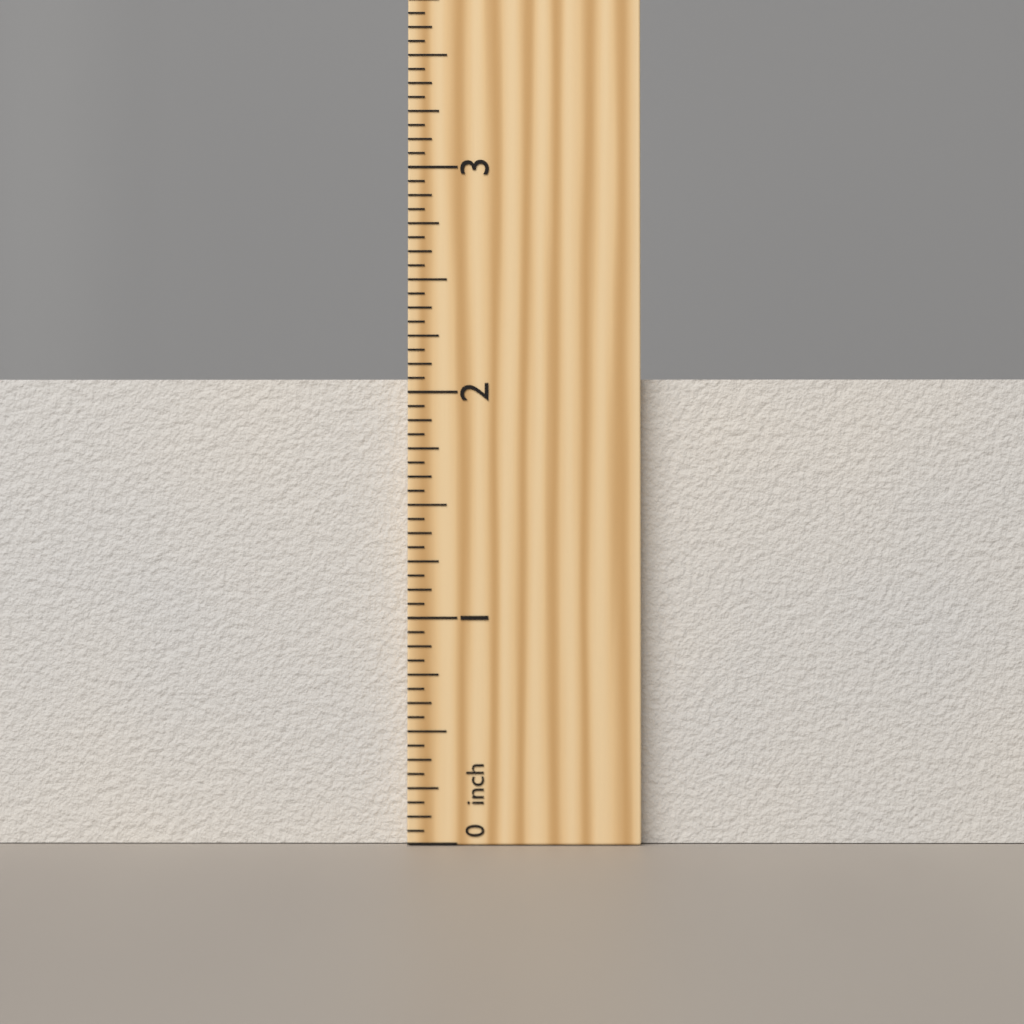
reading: 2.0625 inch
